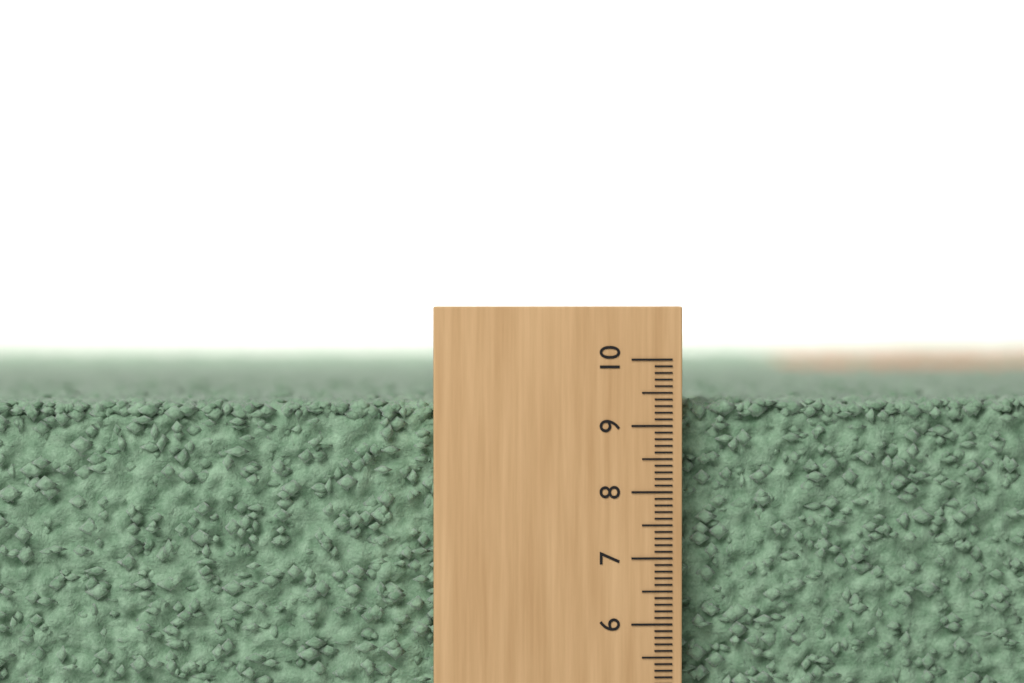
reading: 9.4 (no unit)
